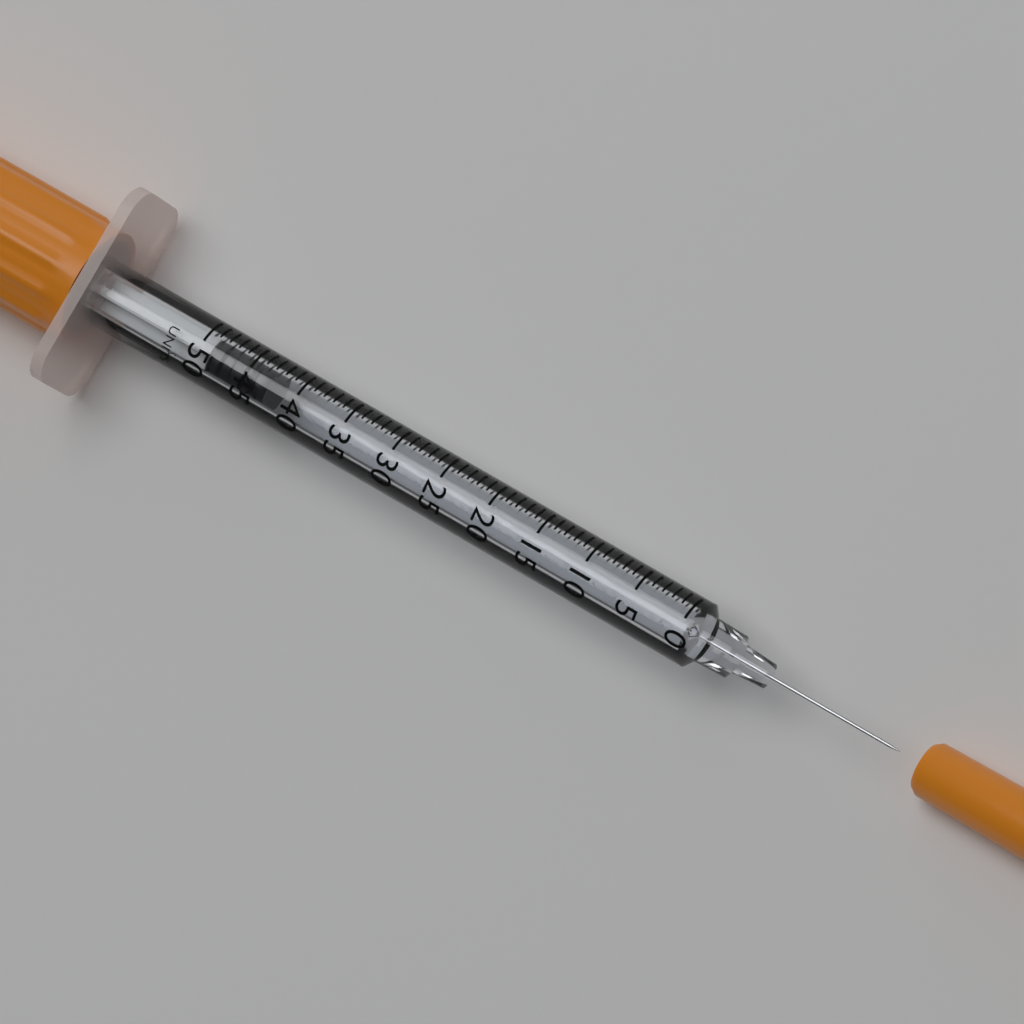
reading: 43 UNITS
